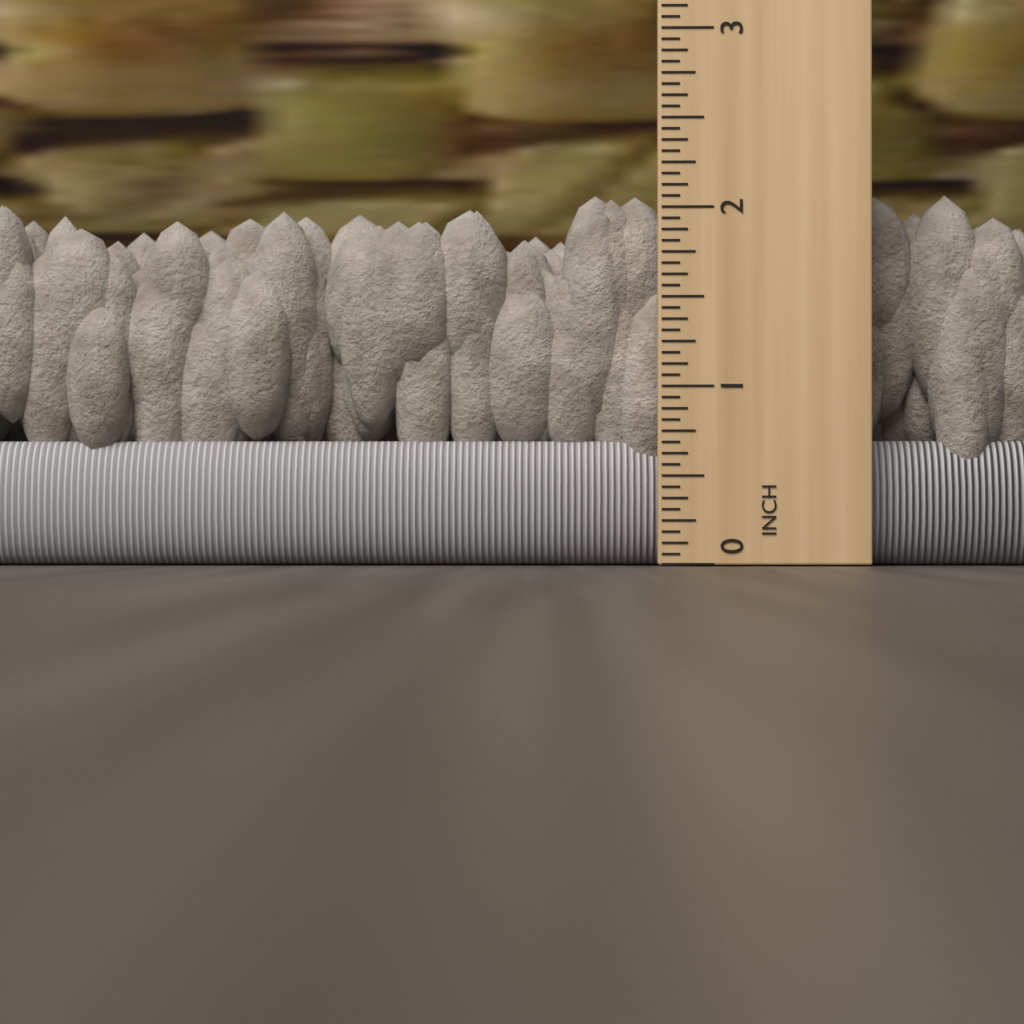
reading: 2.1250 in
